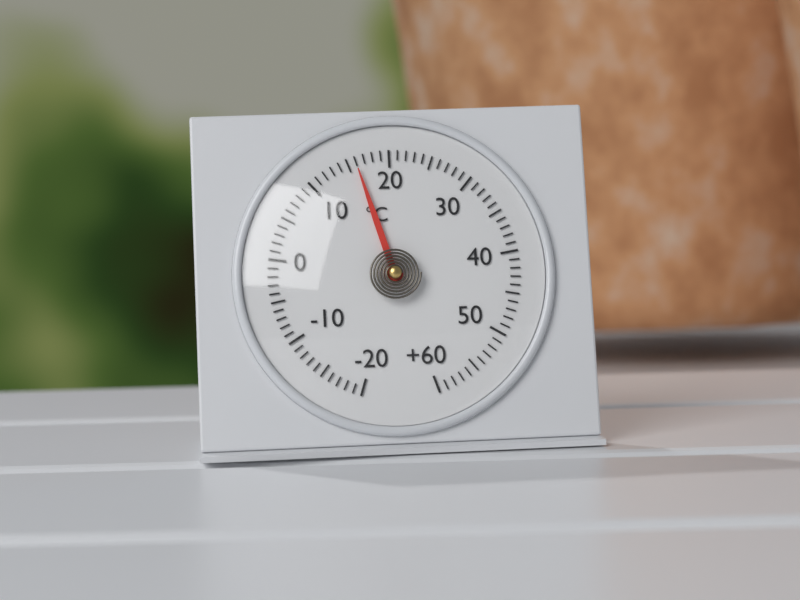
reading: 16 °C
